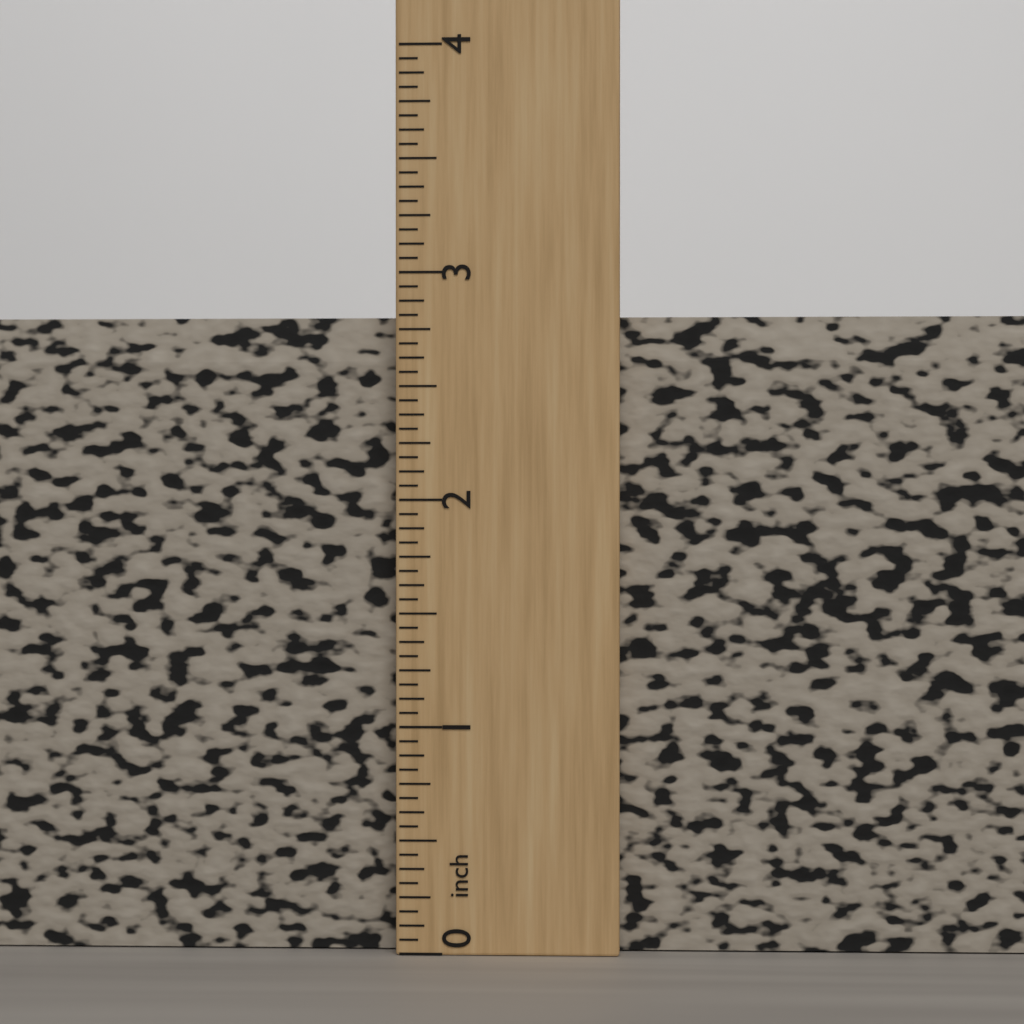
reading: 2.8125 inch
